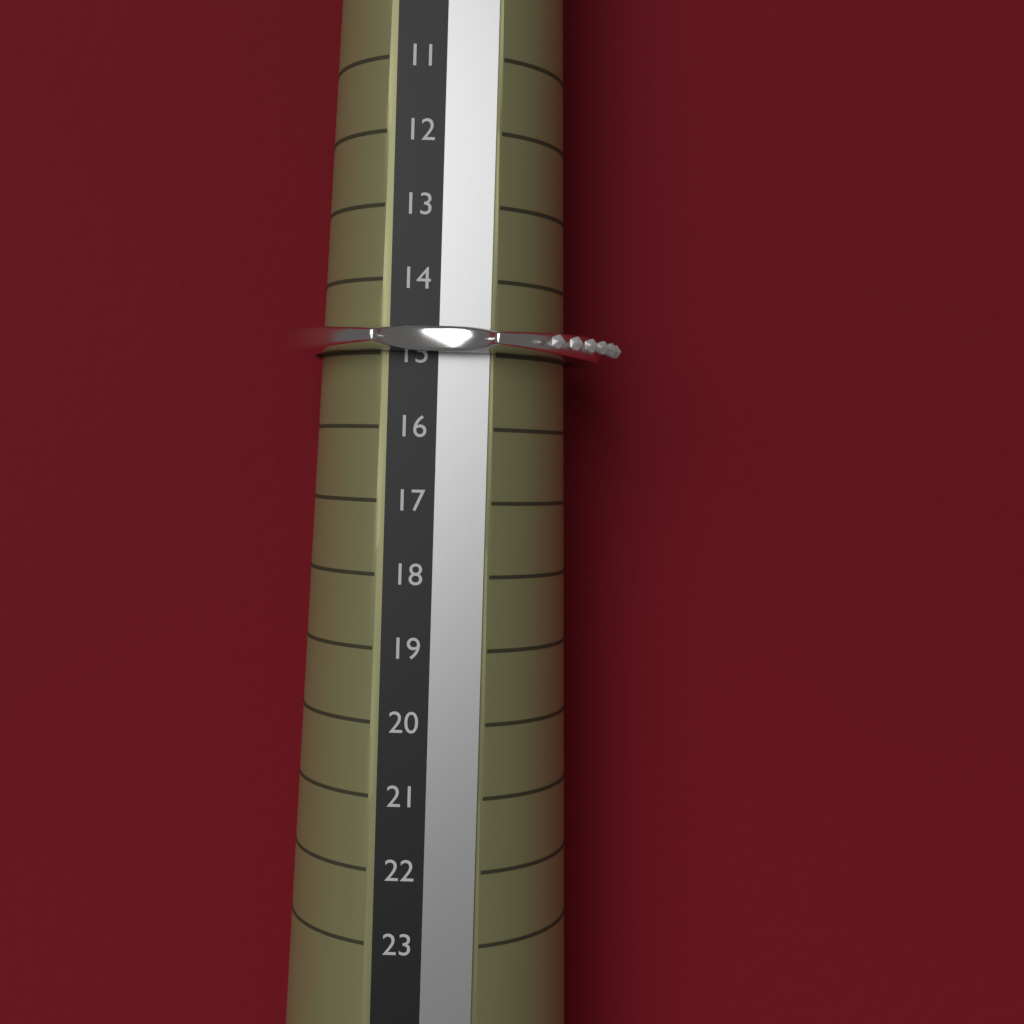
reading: 15 (no unit)
